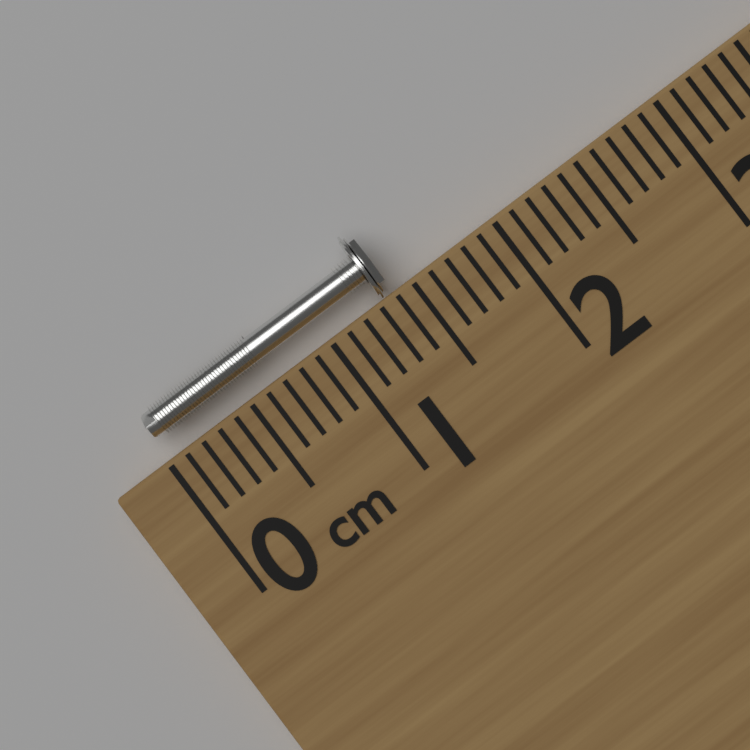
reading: 1.4 cm
